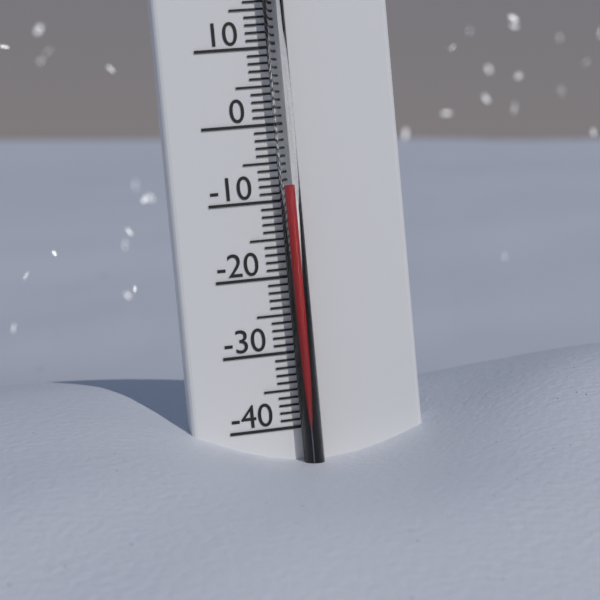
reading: -8 °C
